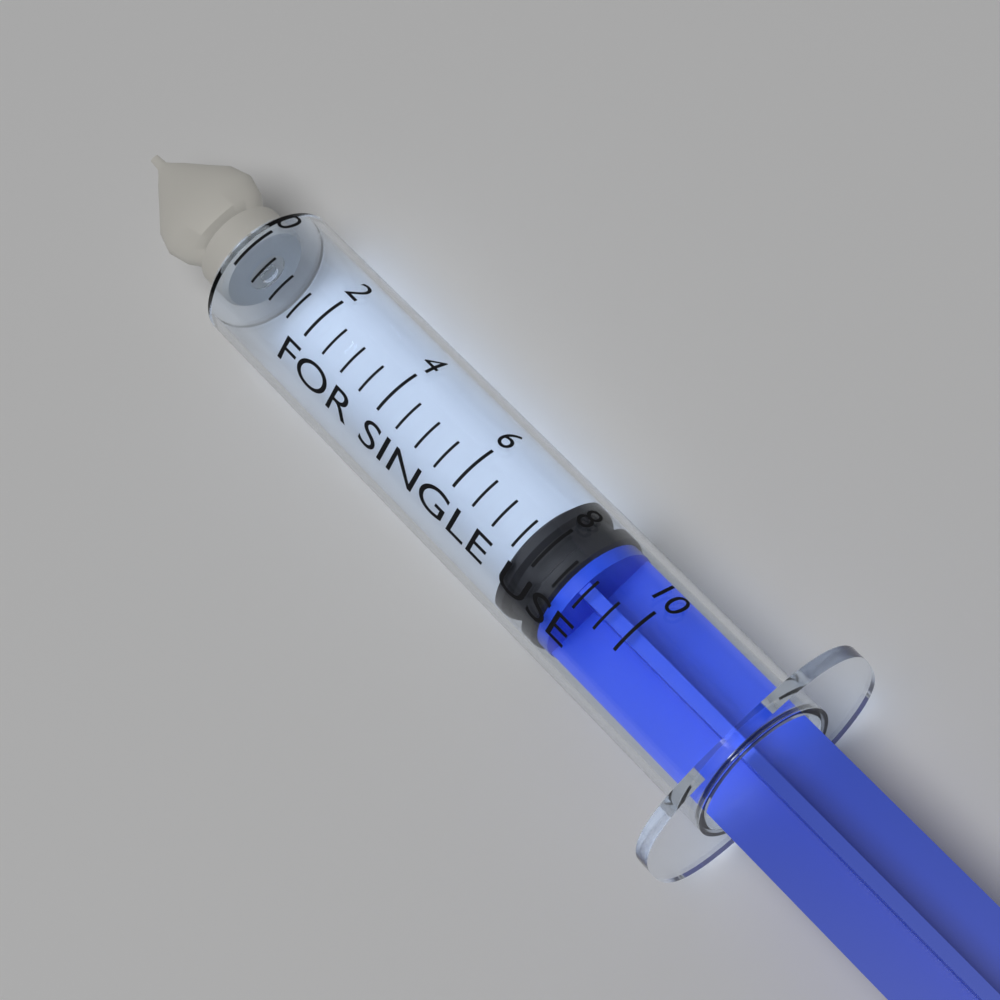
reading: 7.5 (no unit)
